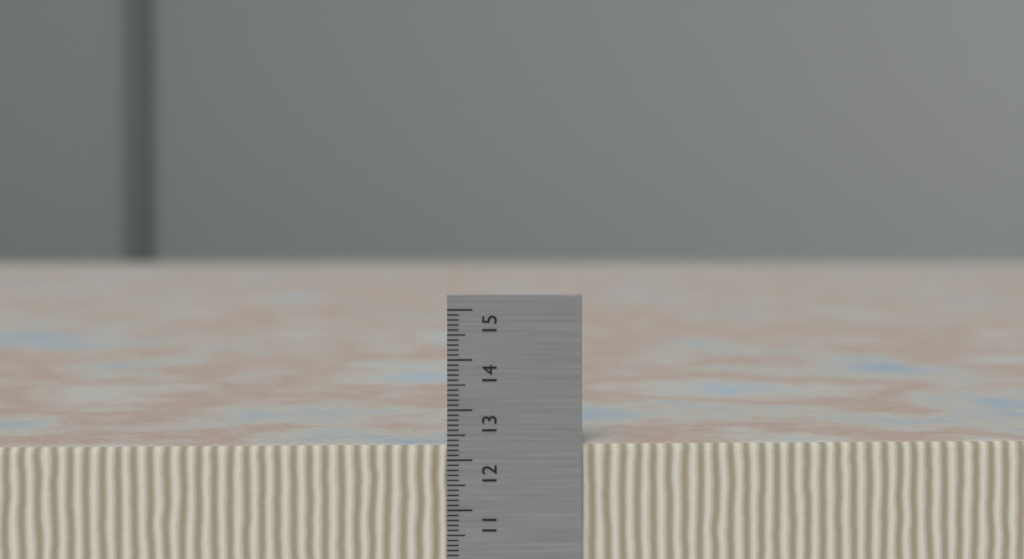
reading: 12.3 cm
